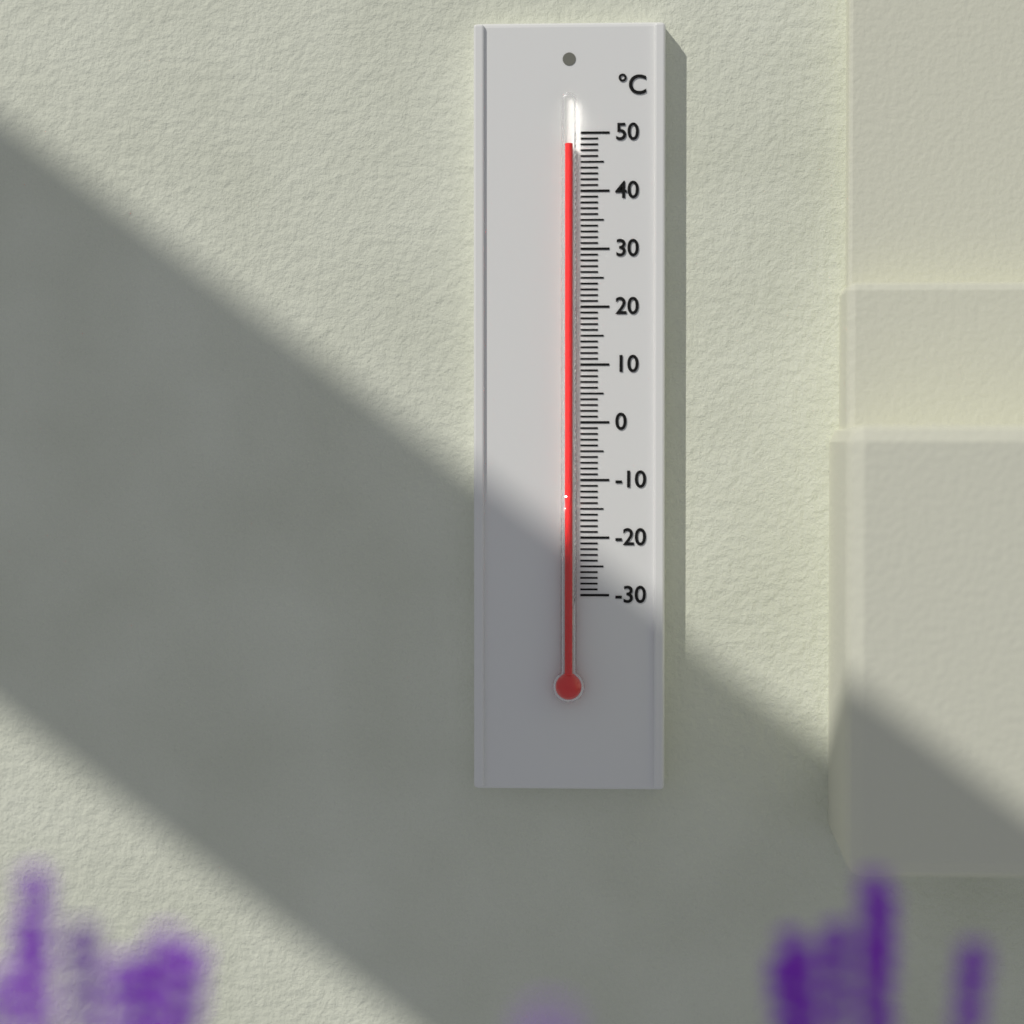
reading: 48 °C
